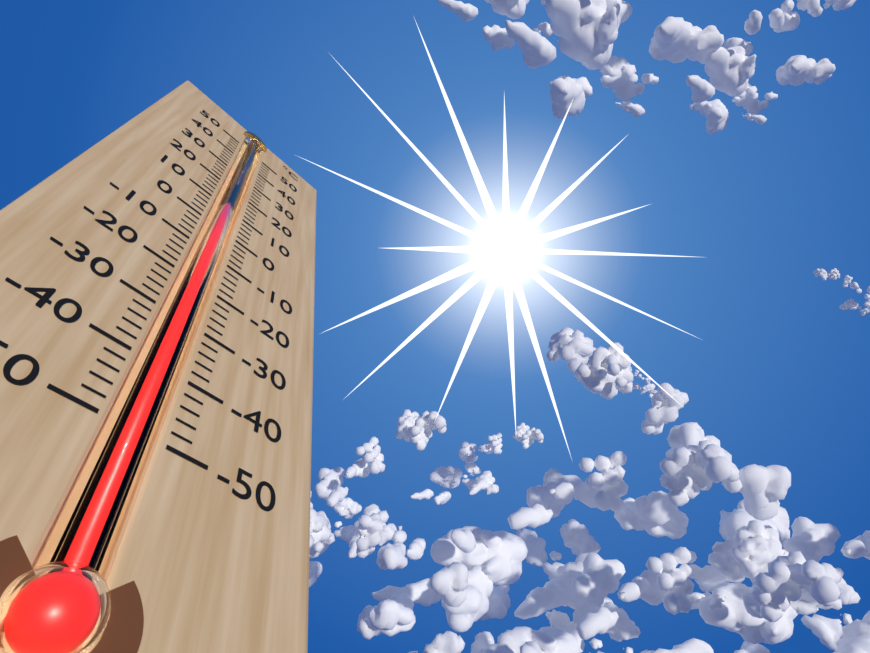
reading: 38 °C
